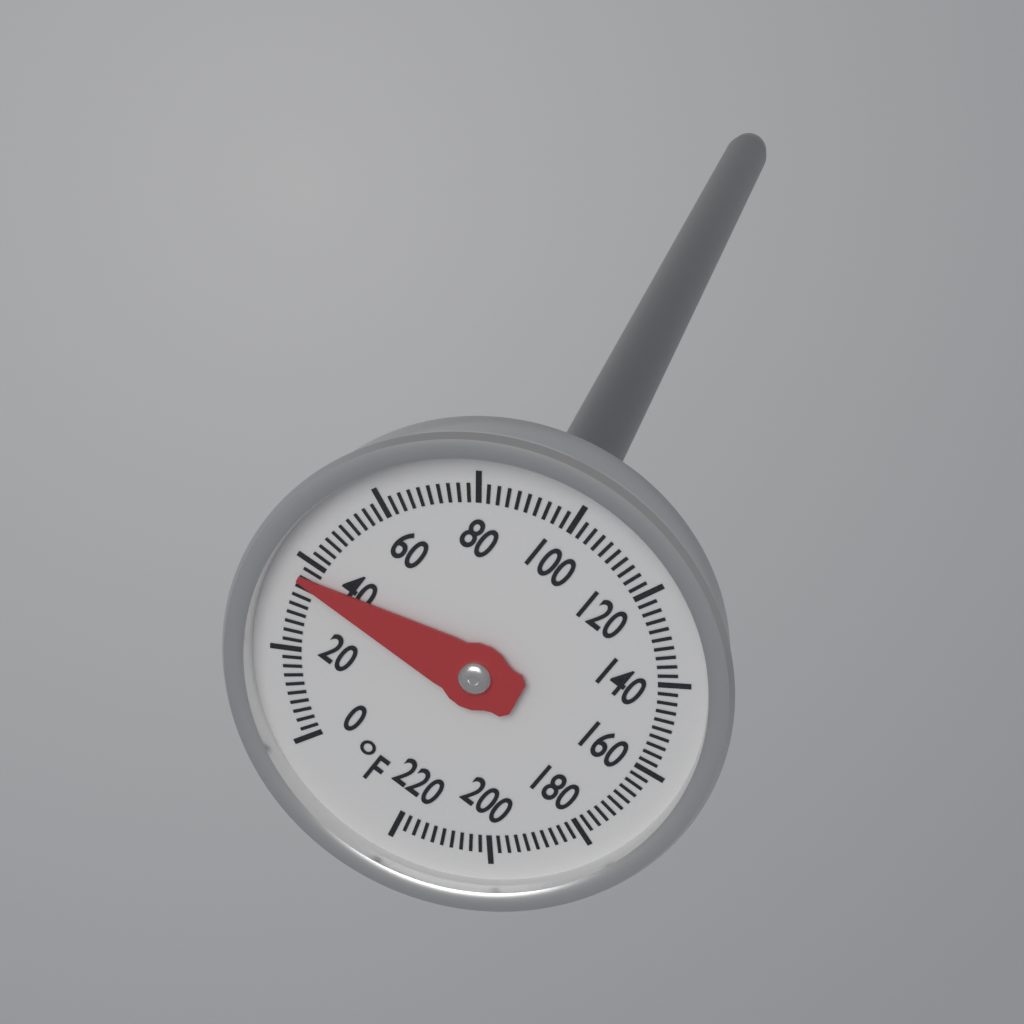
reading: 36 °F
